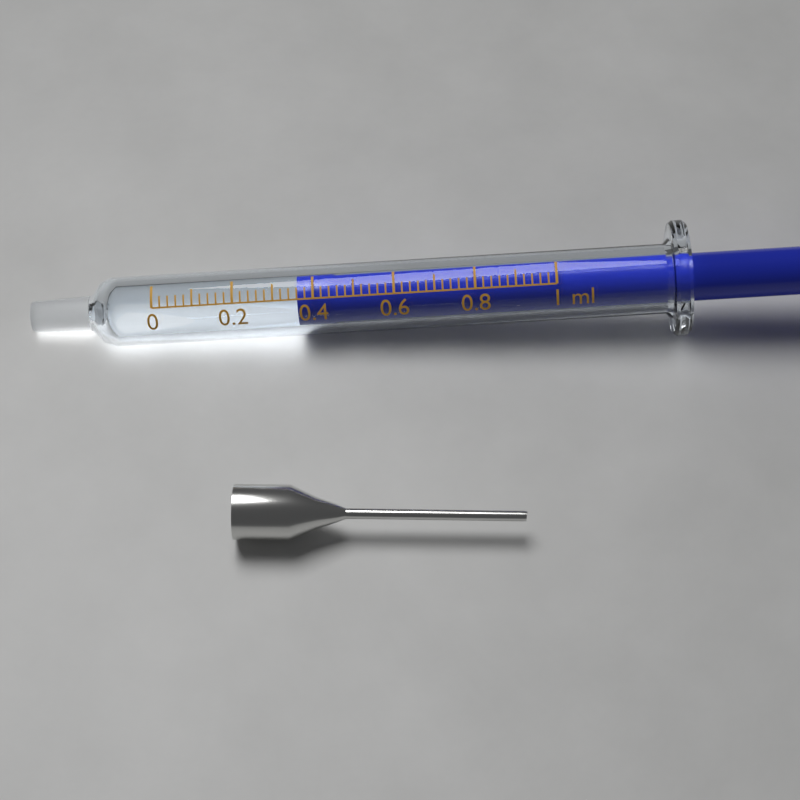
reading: 0.36 ml
